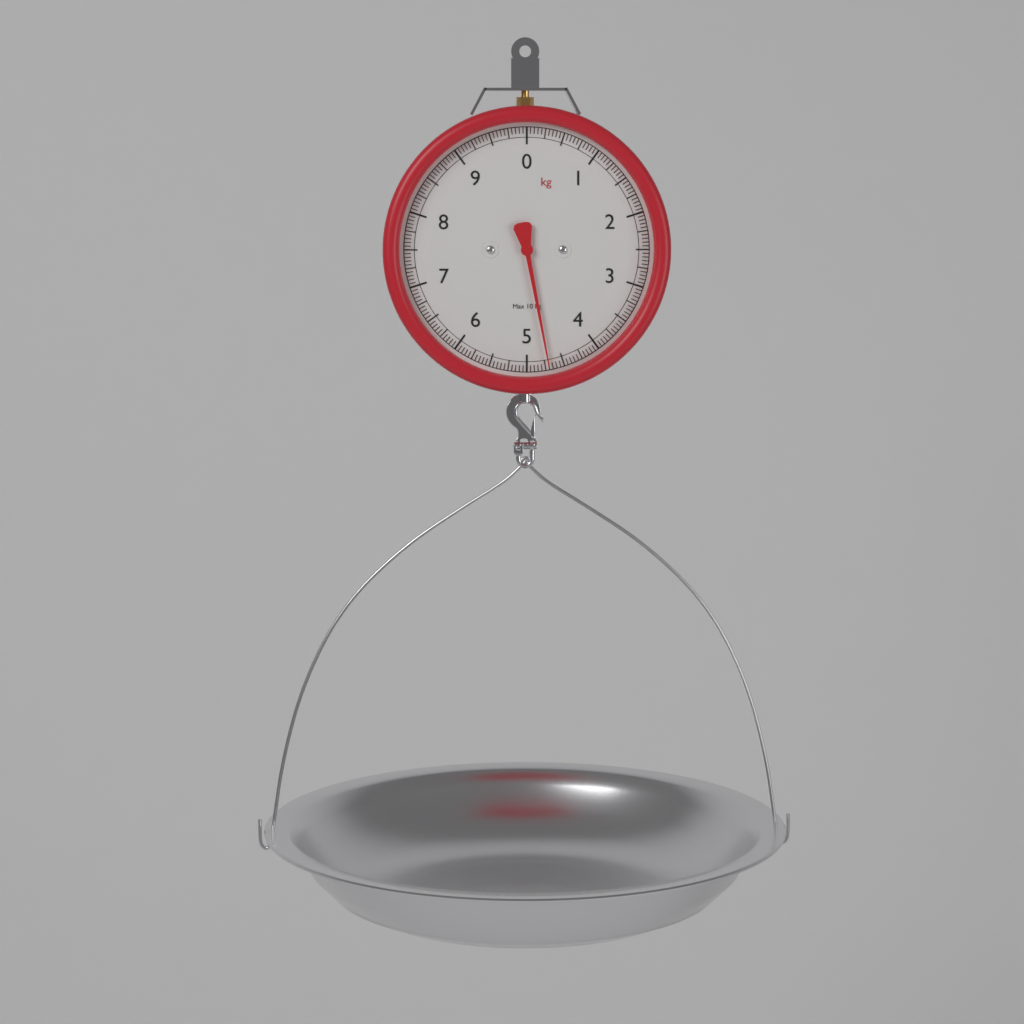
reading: 4.70 kg
